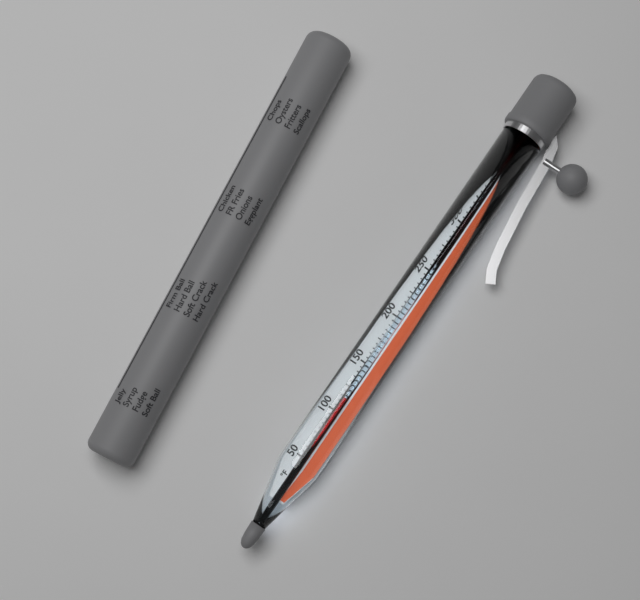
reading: 115 °F
